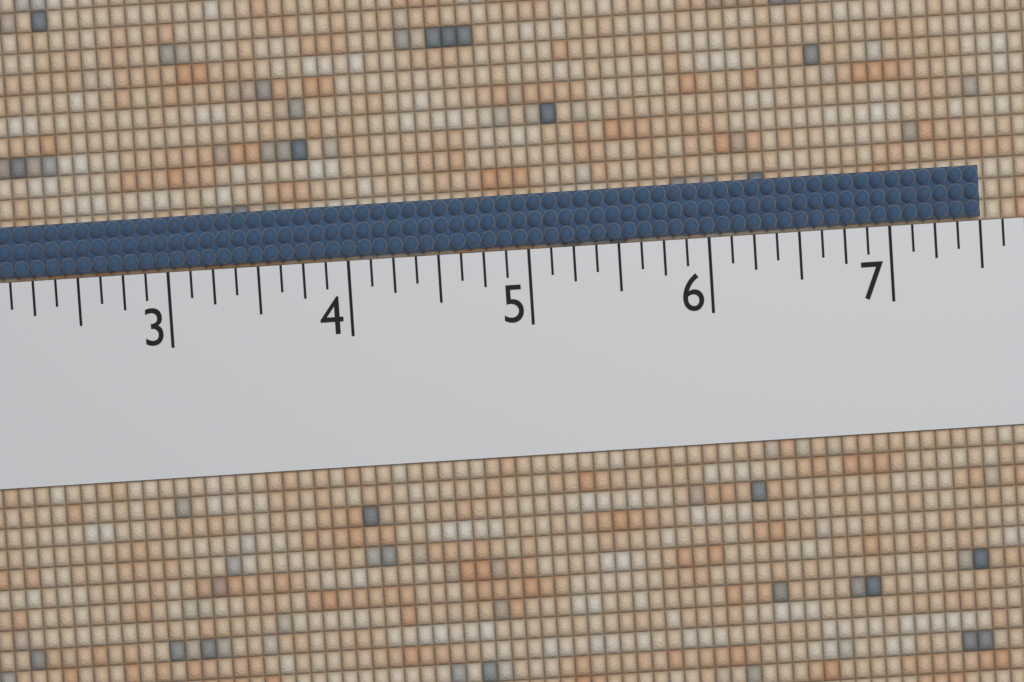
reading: 7.500 (no unit)
